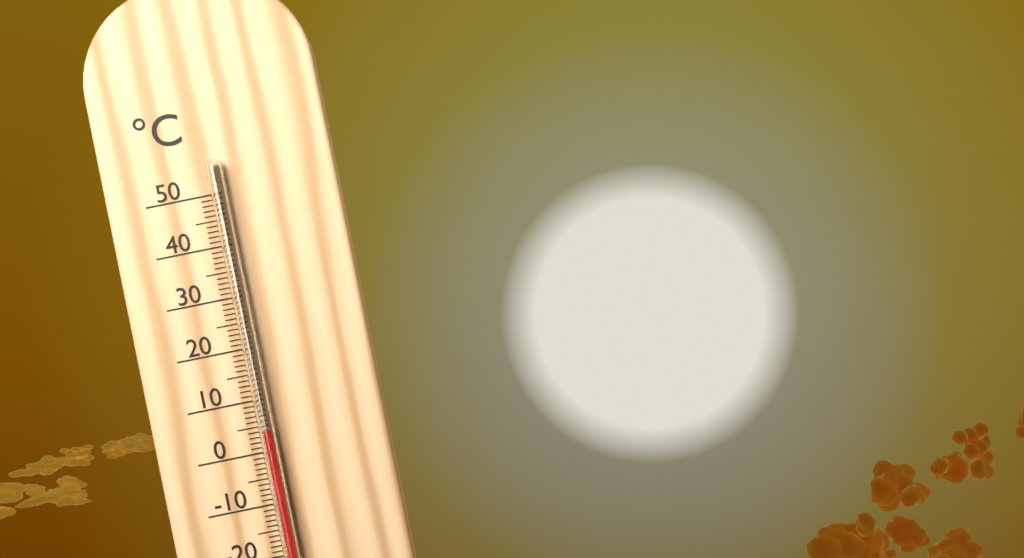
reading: 4 °C
